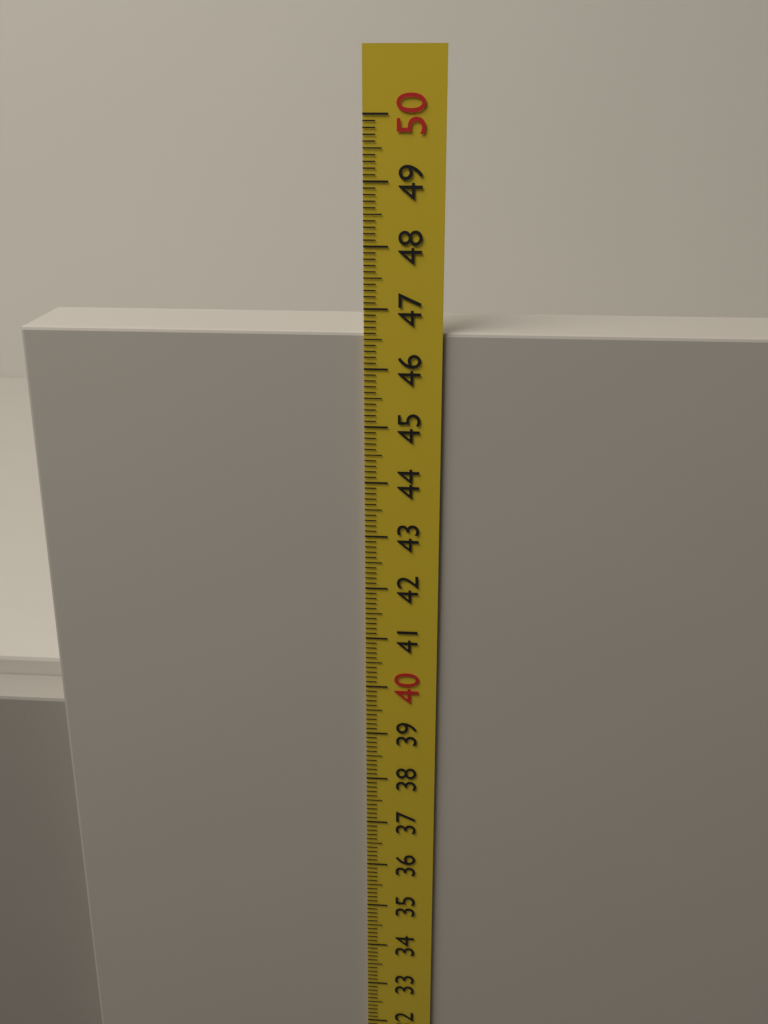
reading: 46.6 cm
